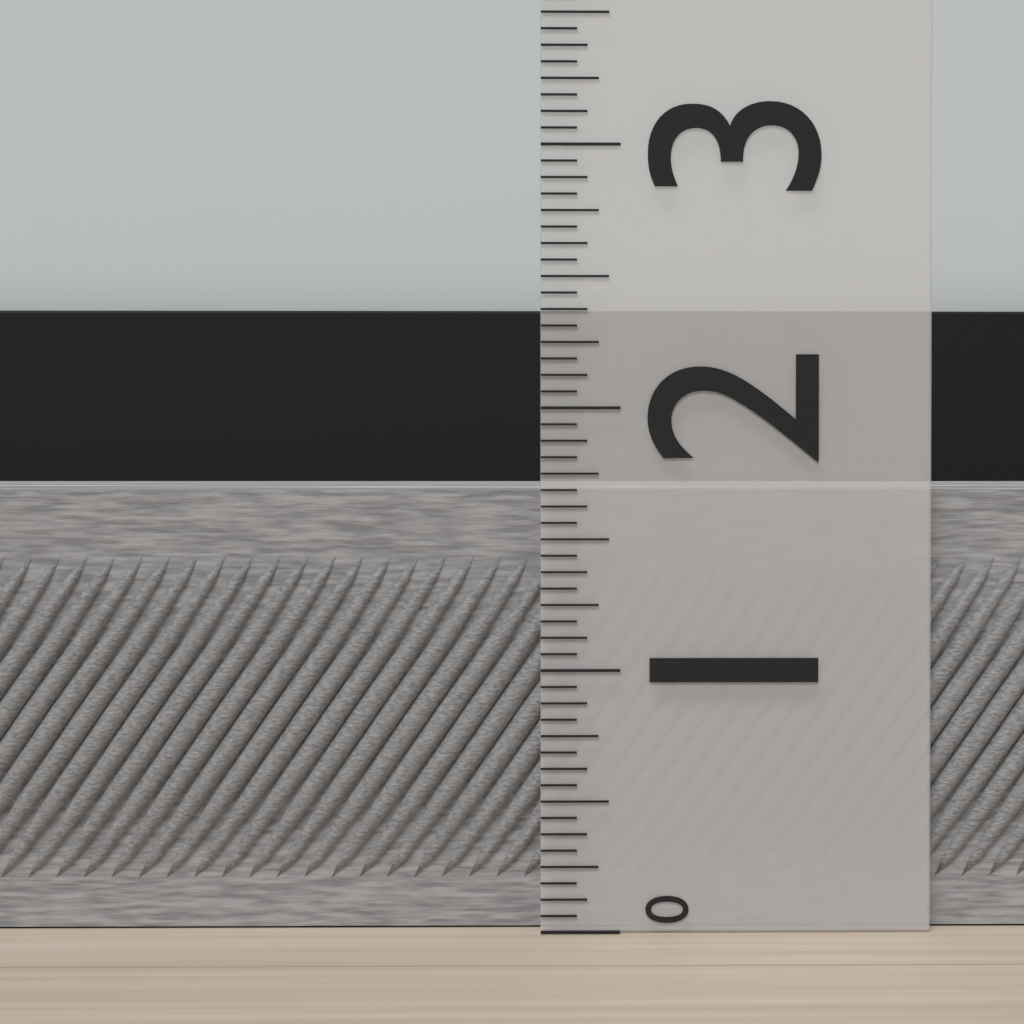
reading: 1.6875 (no unit)
